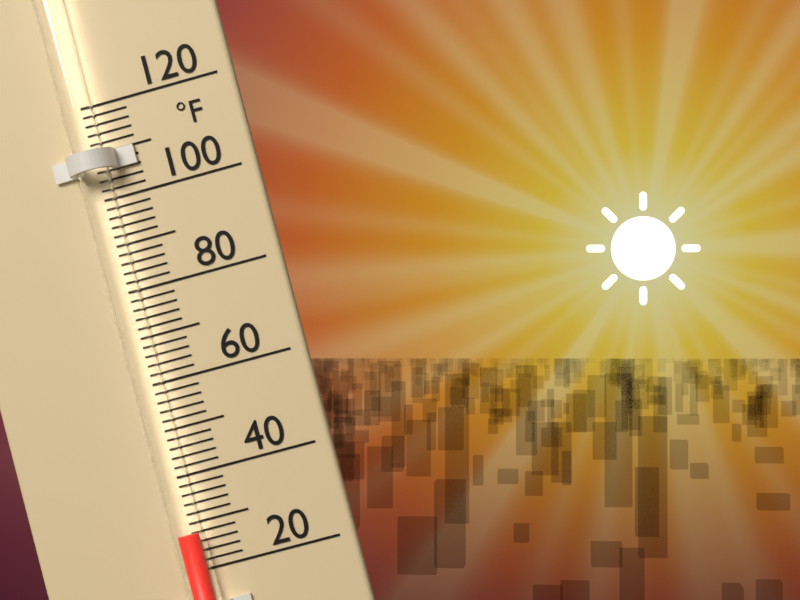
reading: 28 °F
